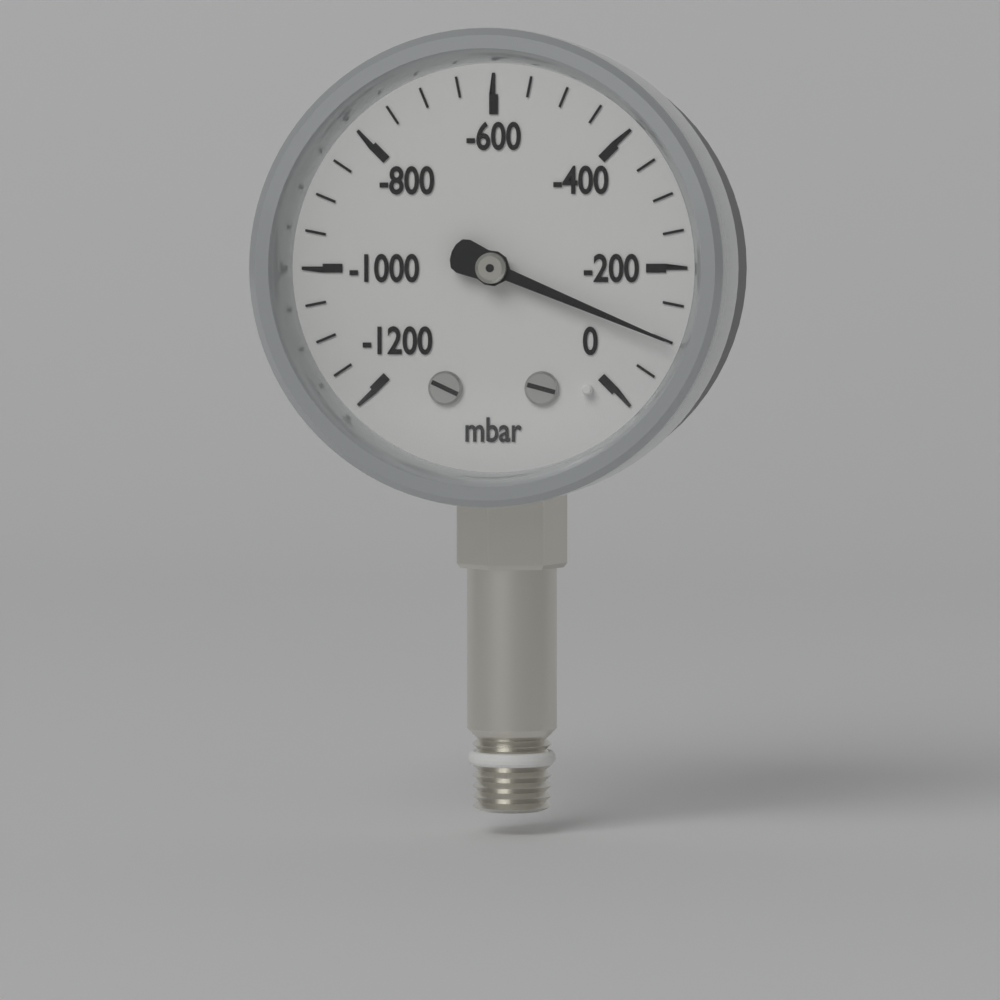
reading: -100 mbar
